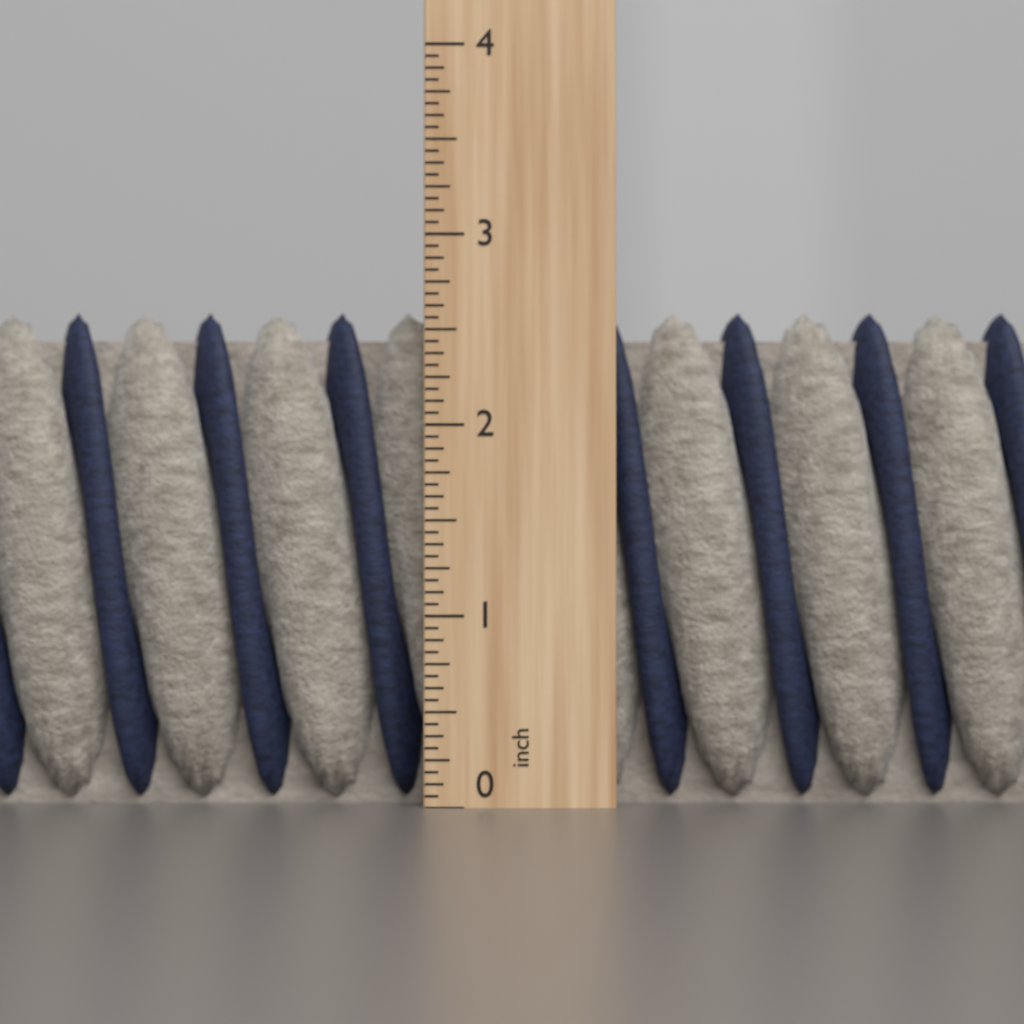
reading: 2.6250 inch
